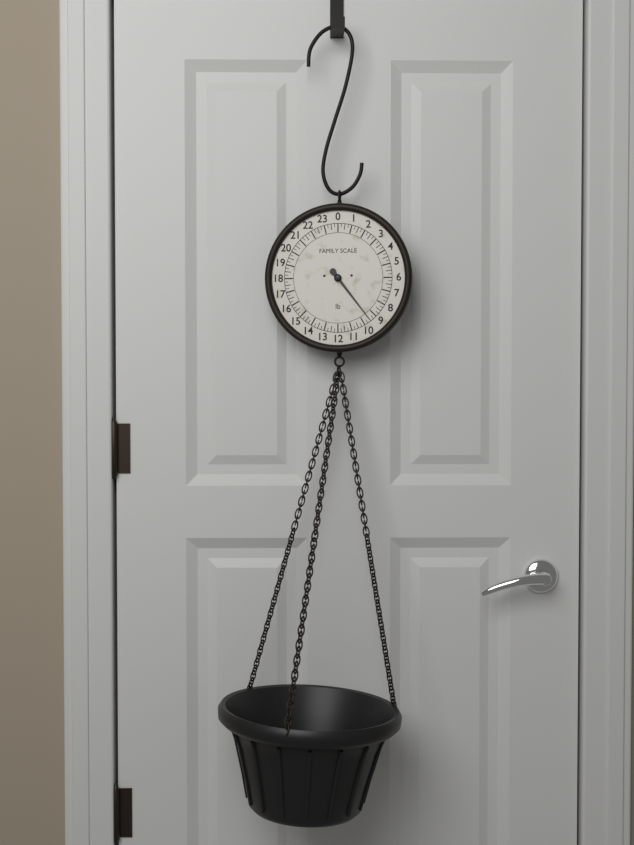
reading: 9.50 lb
